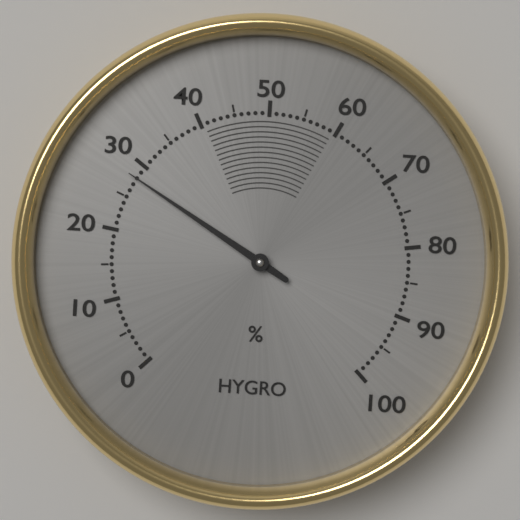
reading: 28 %
